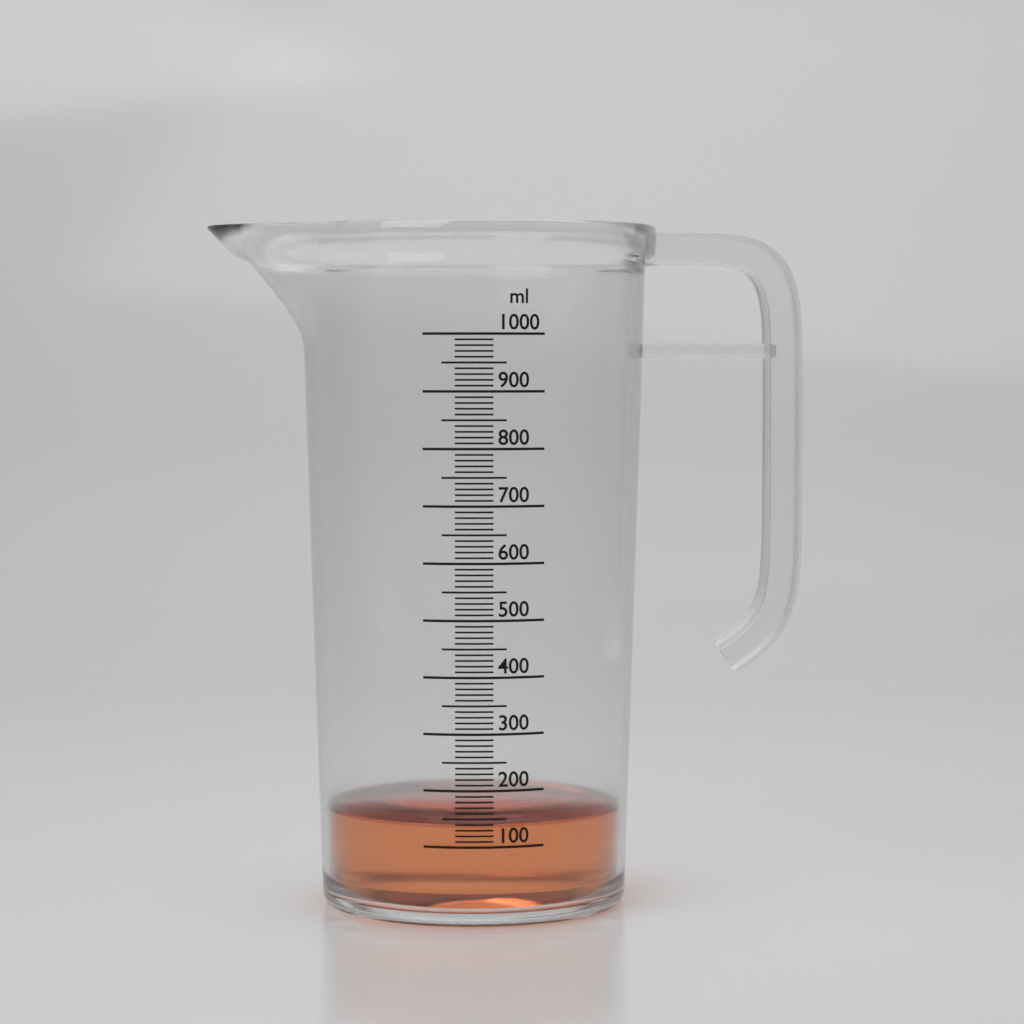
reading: 140 ml
